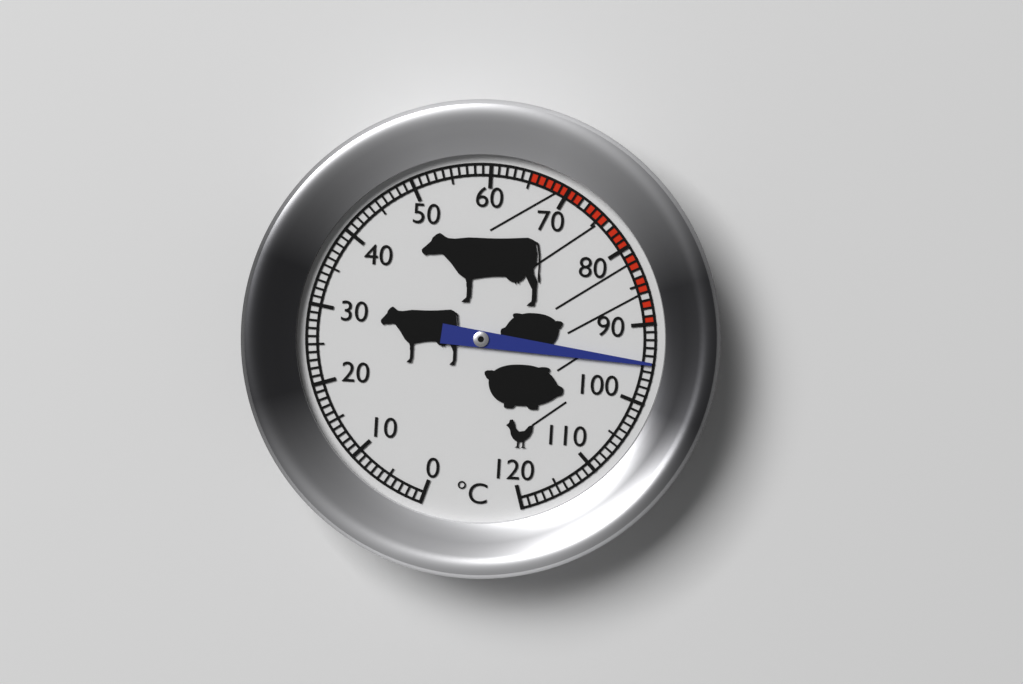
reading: 95 °C
